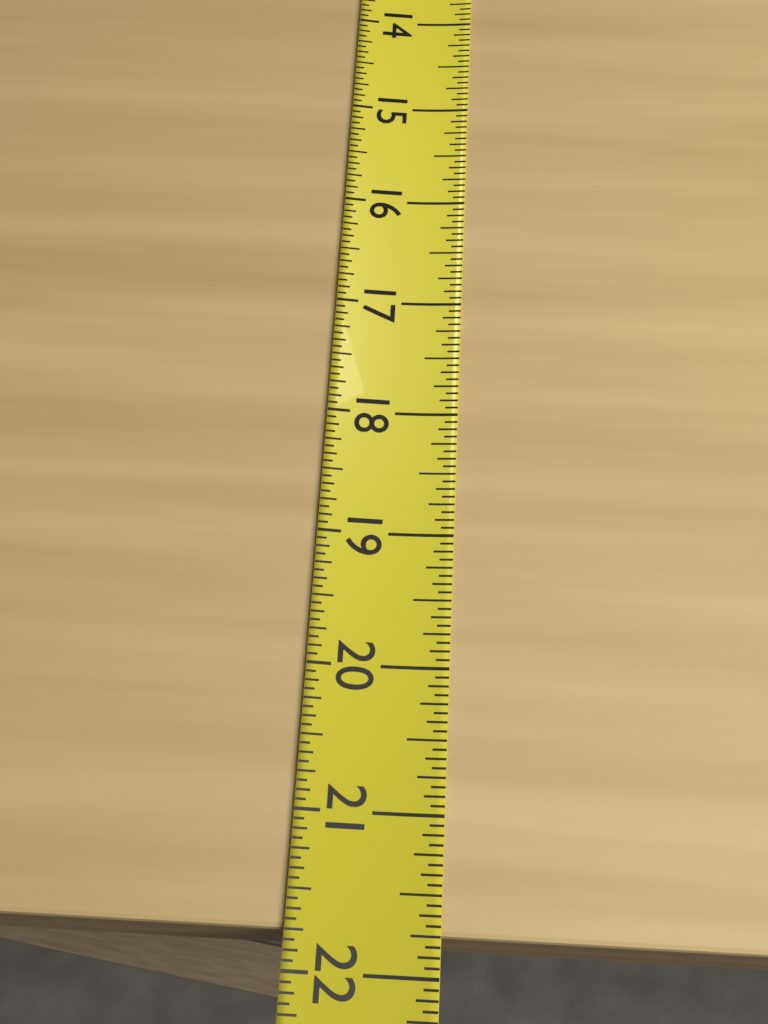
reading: 21.7500 (no unit)
